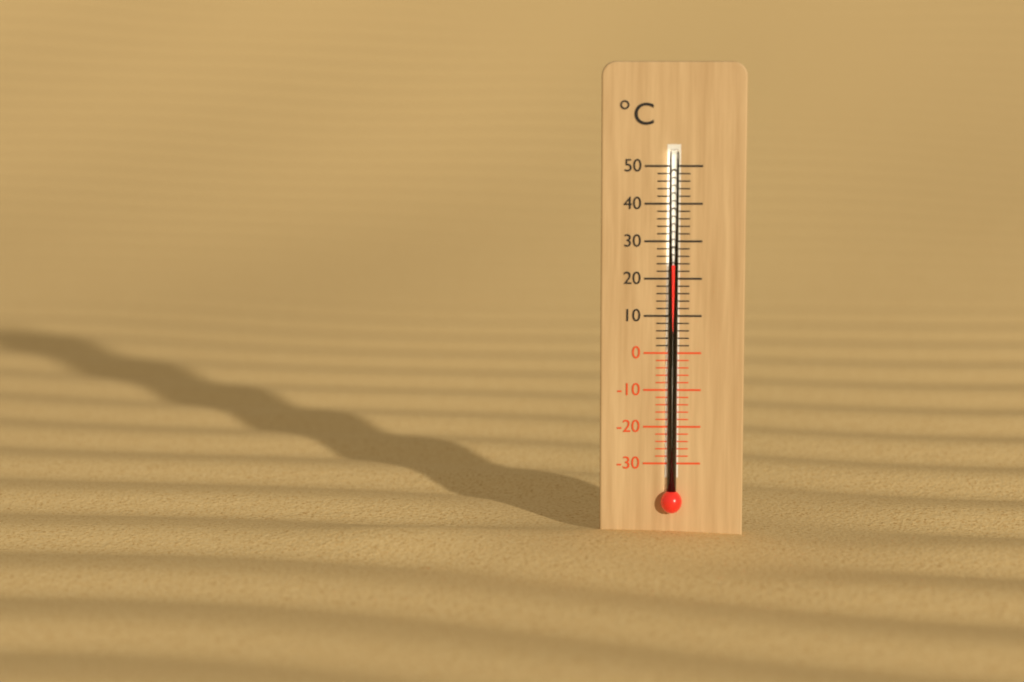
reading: 24 °C
